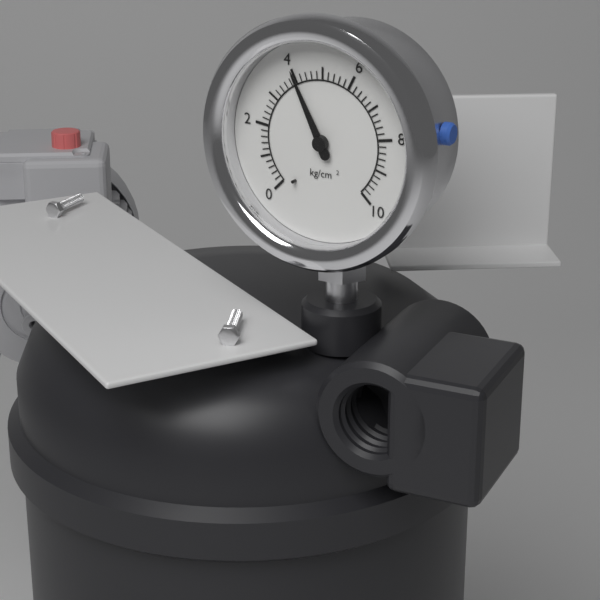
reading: 4.0 kg/cm²
